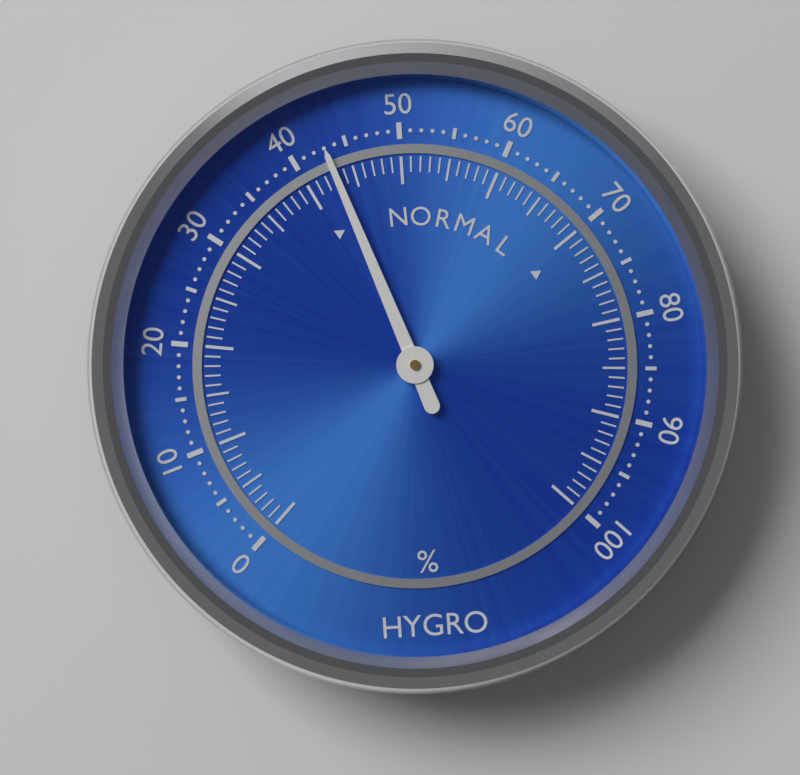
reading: 43 %
